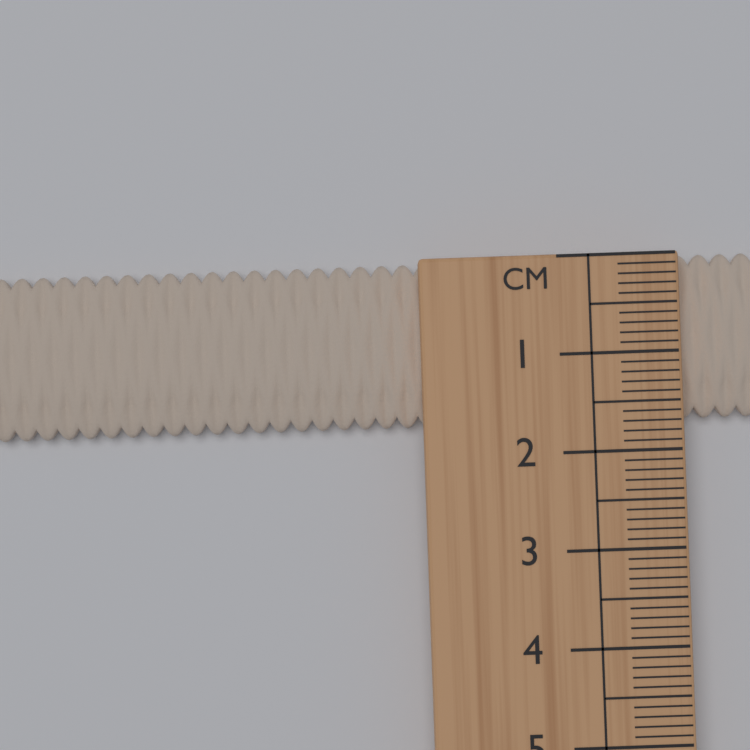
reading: 1.7 cm
